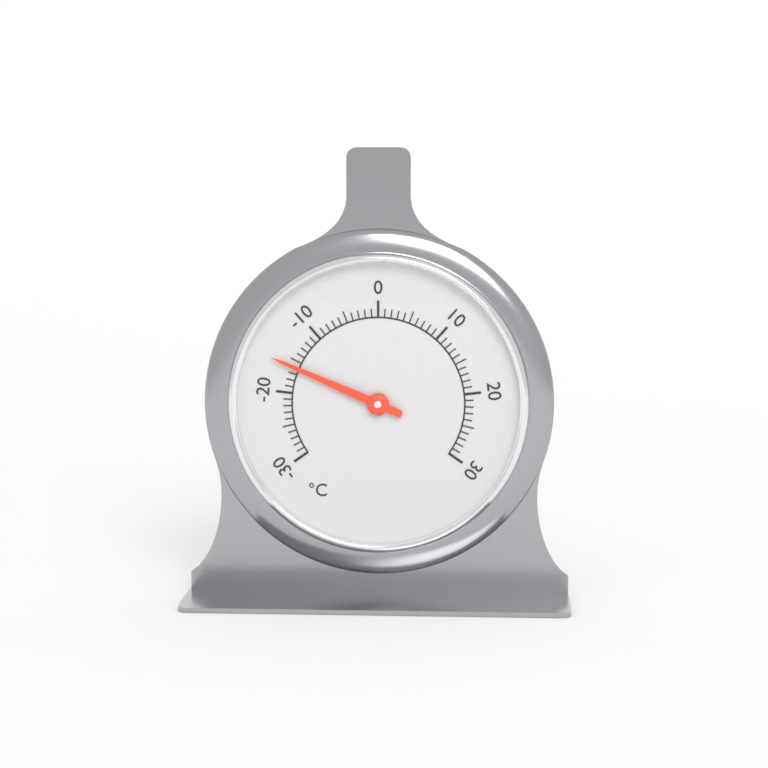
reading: -16 °C
